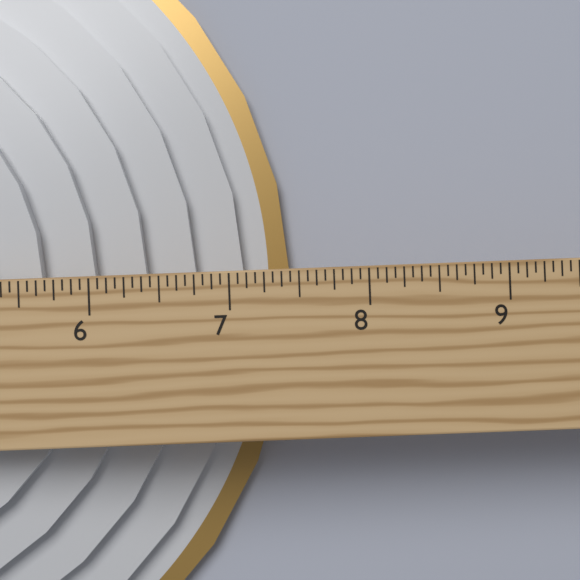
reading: 7.4375 in
